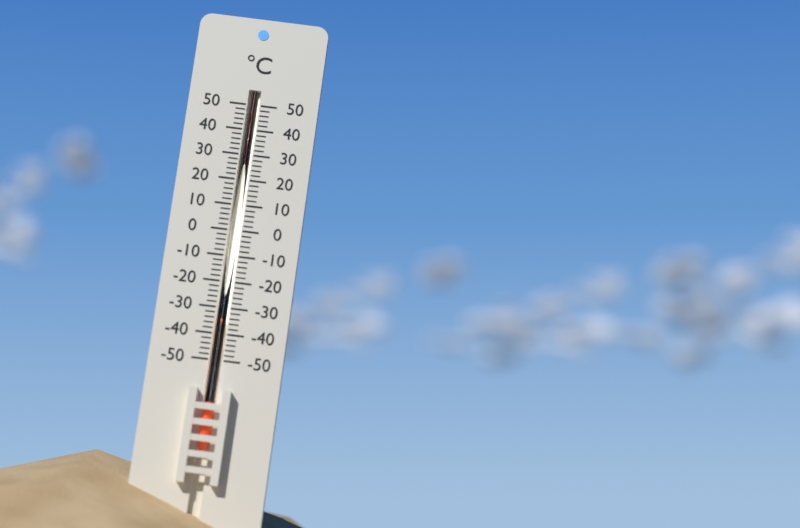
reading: -34 °C
